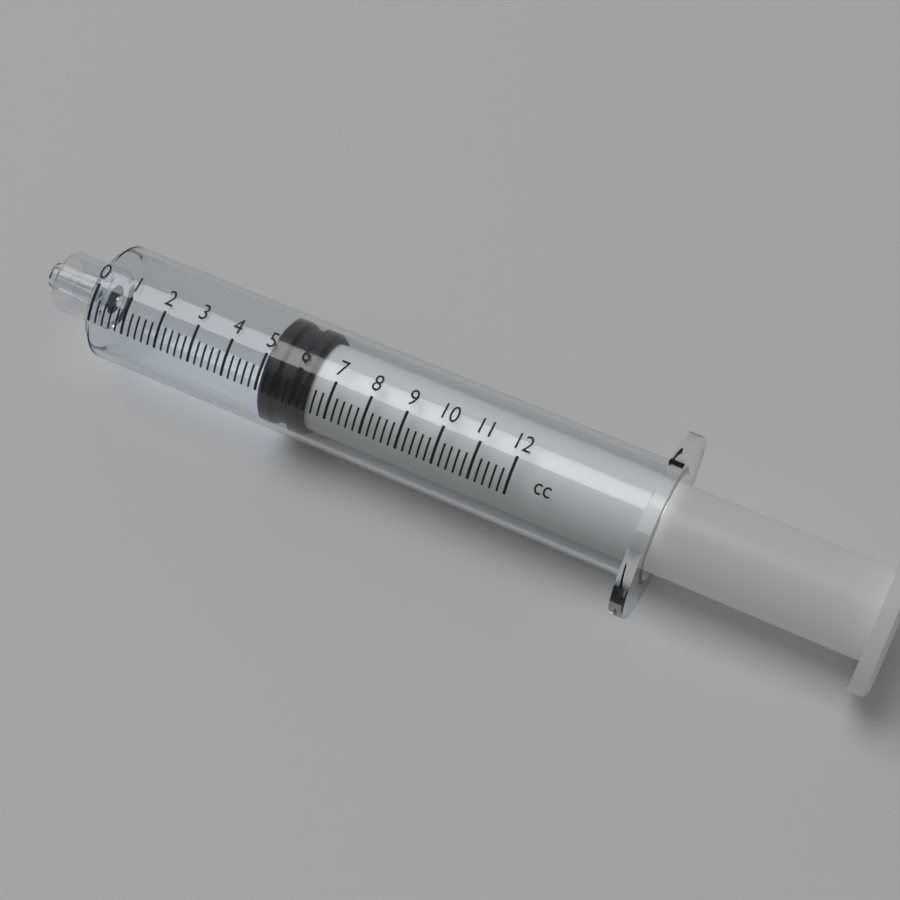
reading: 5.0 cc
